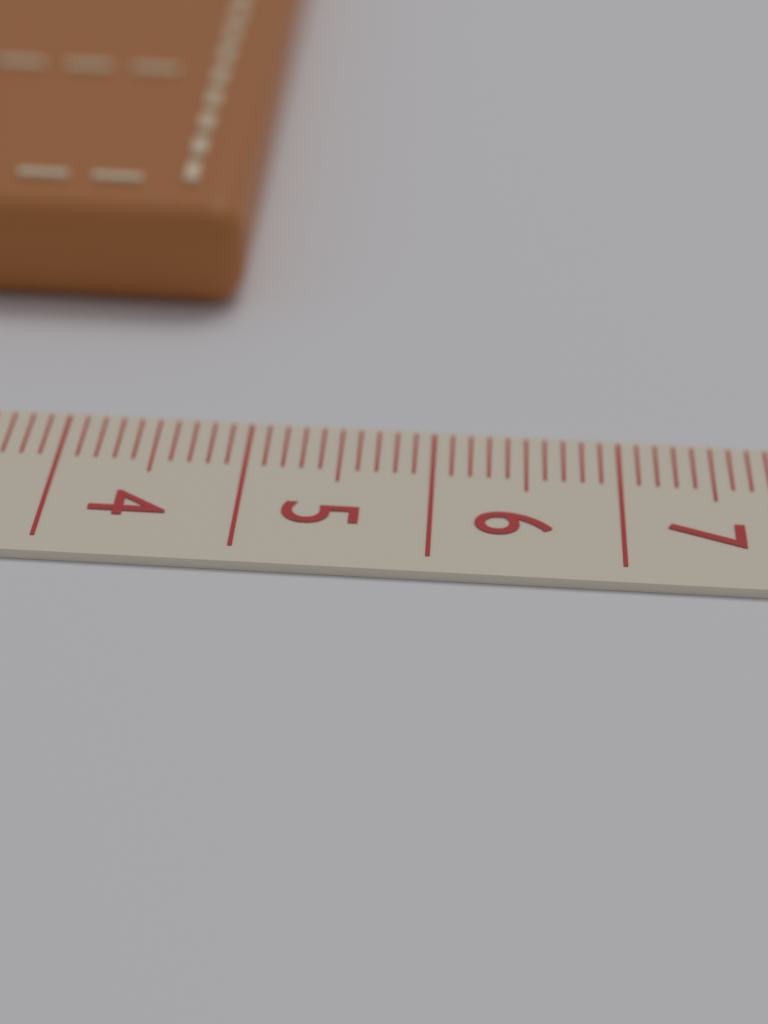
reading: 4.8 cm
